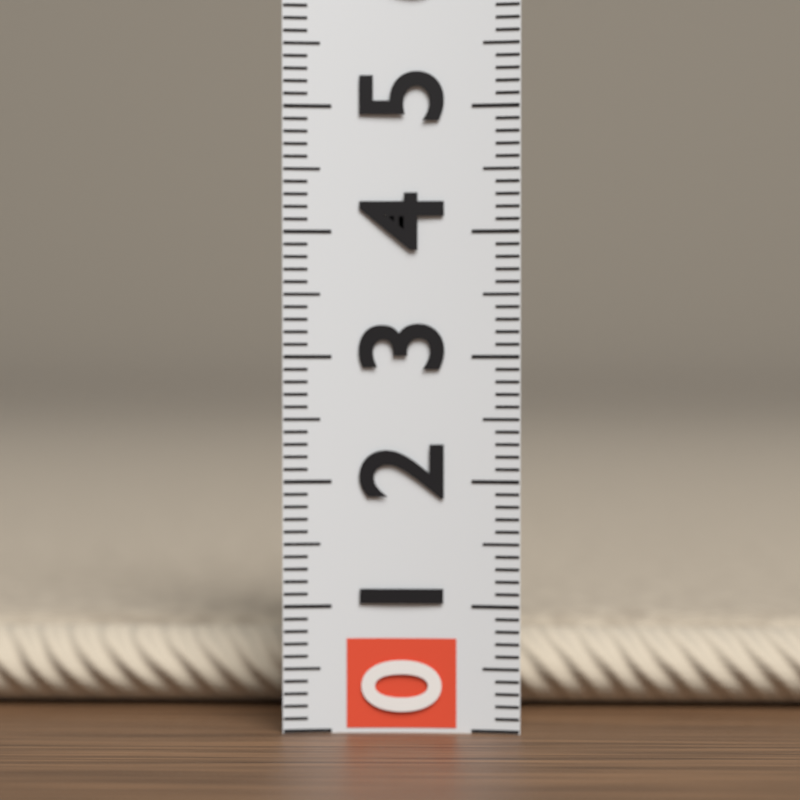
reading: 0.7 (no unit)
